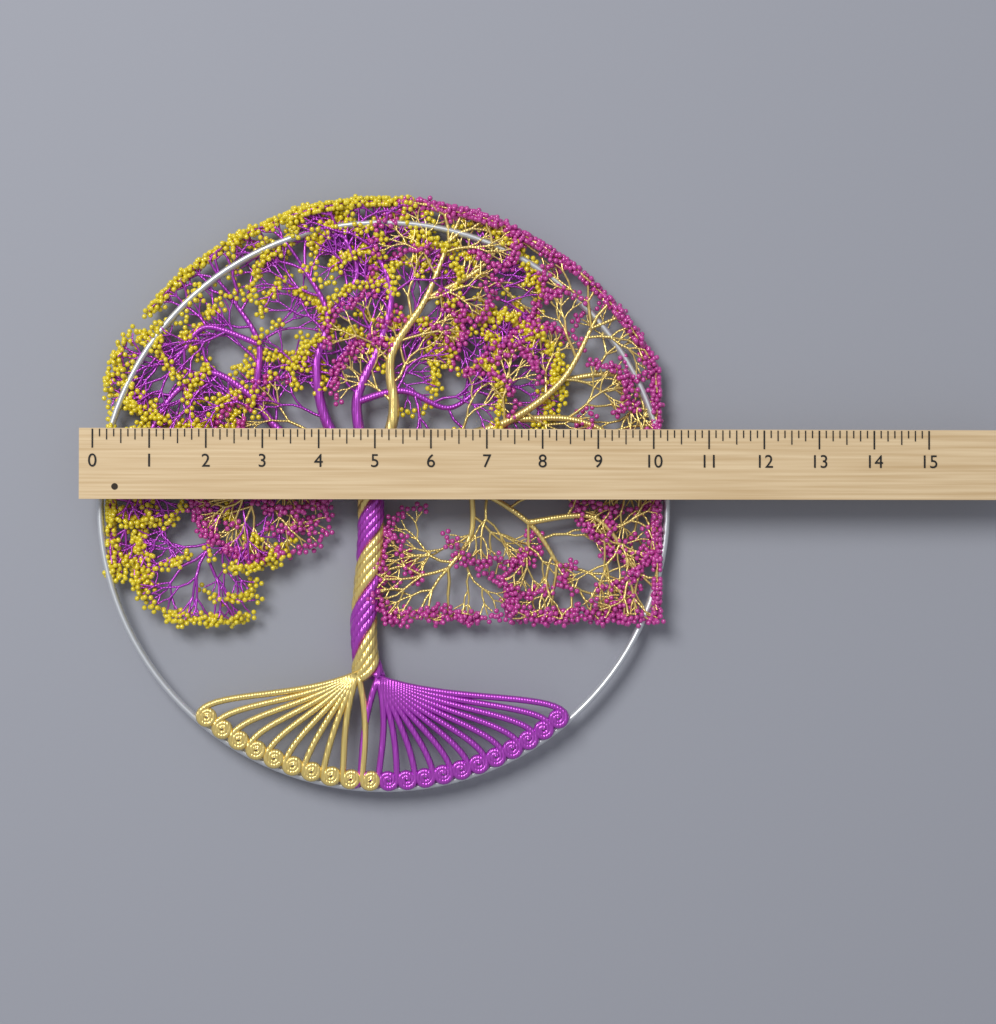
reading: 10.375 (no unit)
